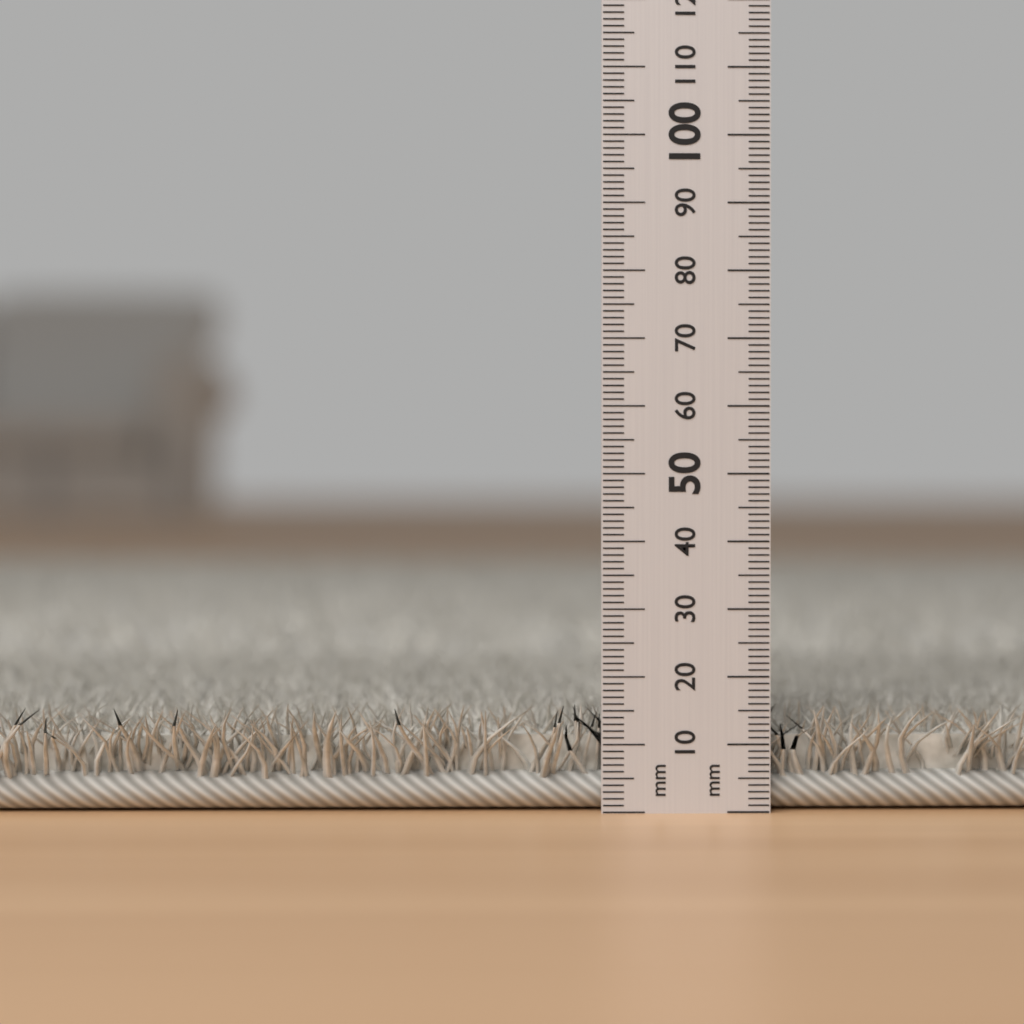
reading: 16 mm
